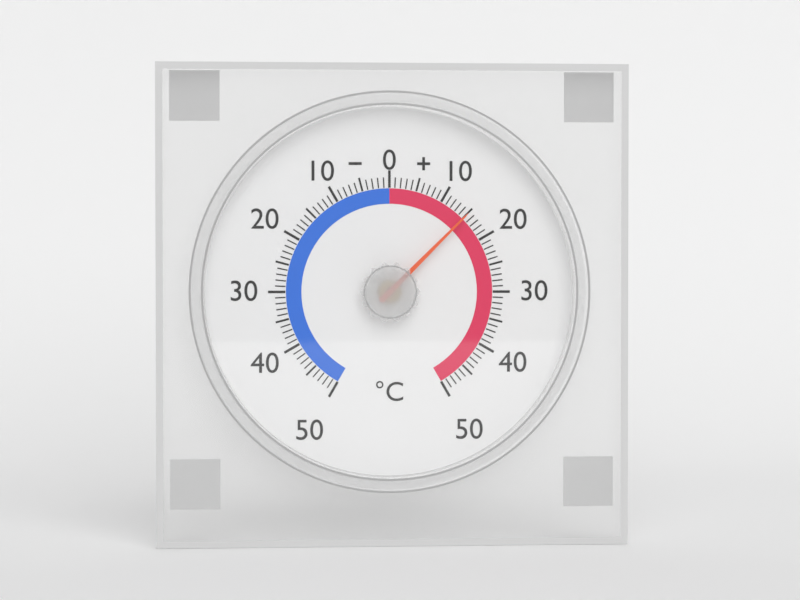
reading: 15 °C
